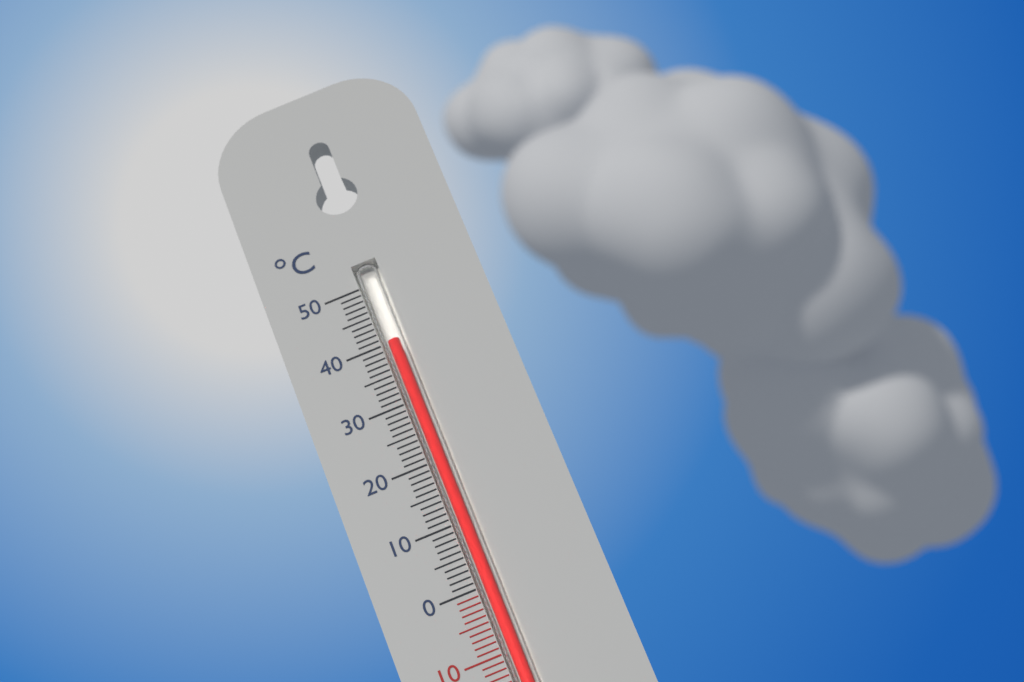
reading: 40 °C
